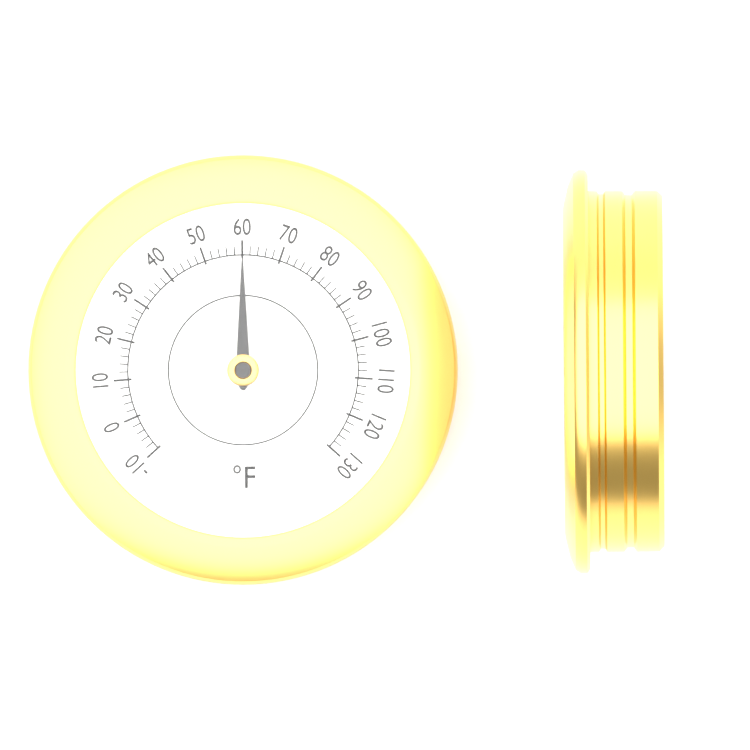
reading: 60 °F
